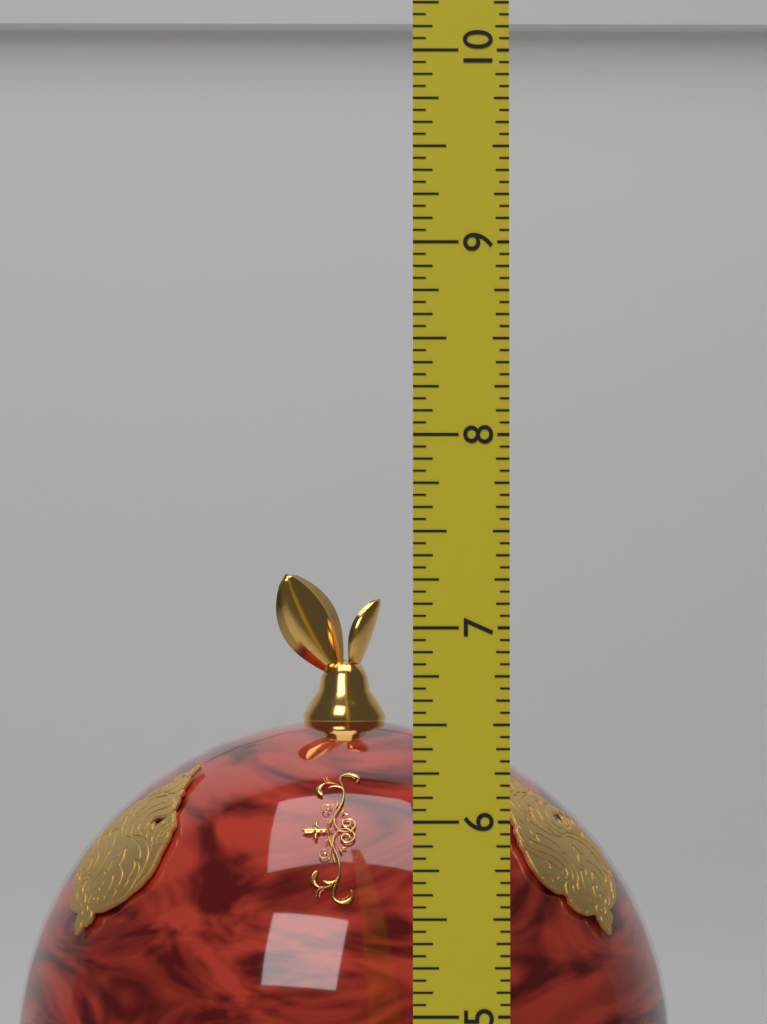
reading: 7.3125 (no unit)
